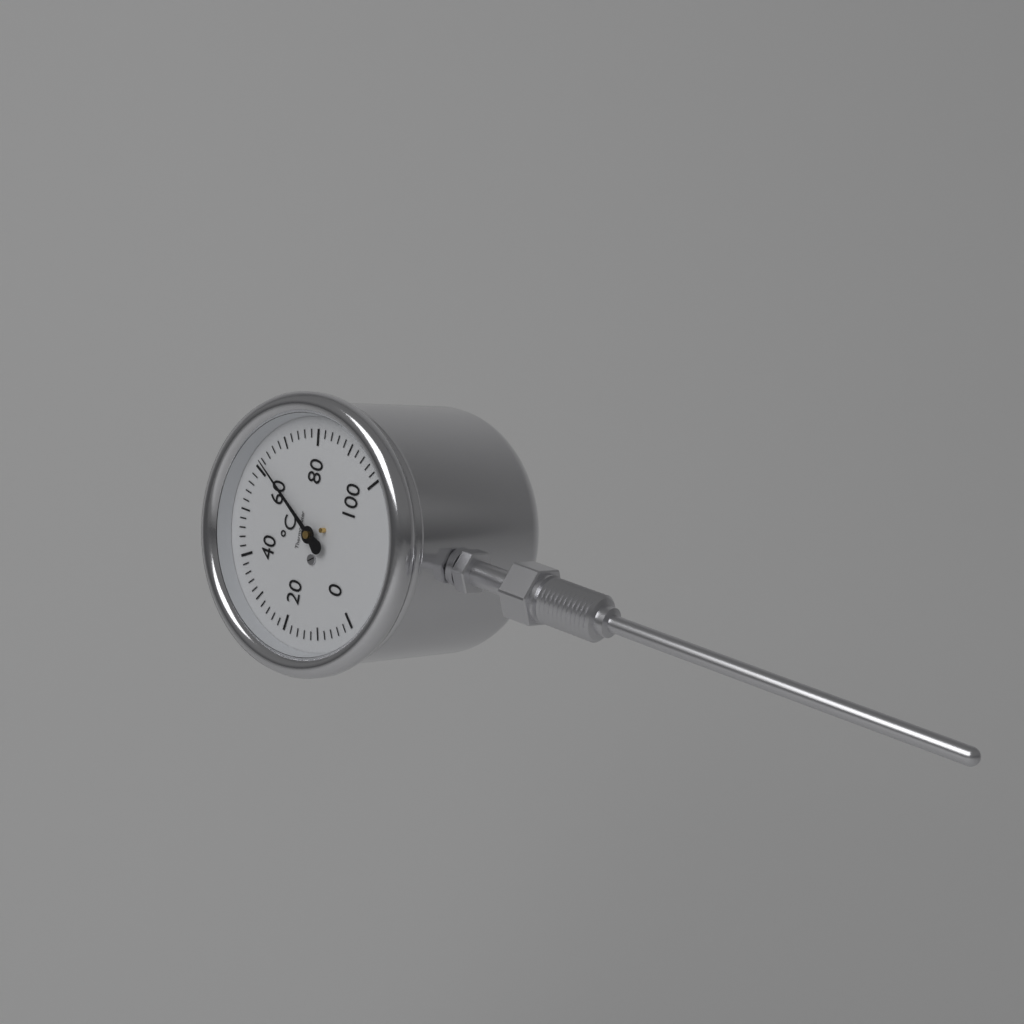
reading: 62 °C
